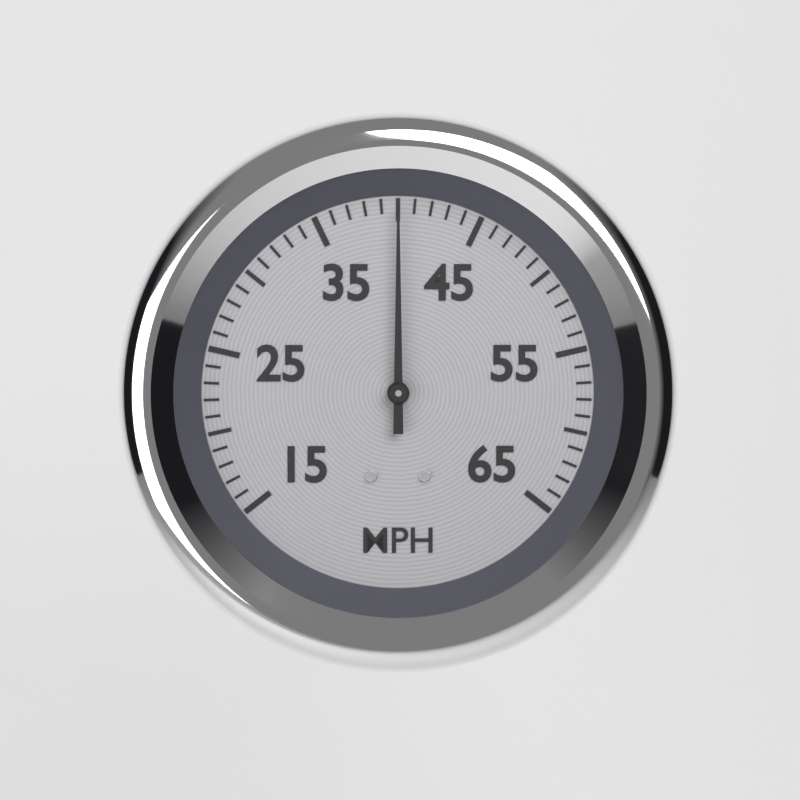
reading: 40 MPH
